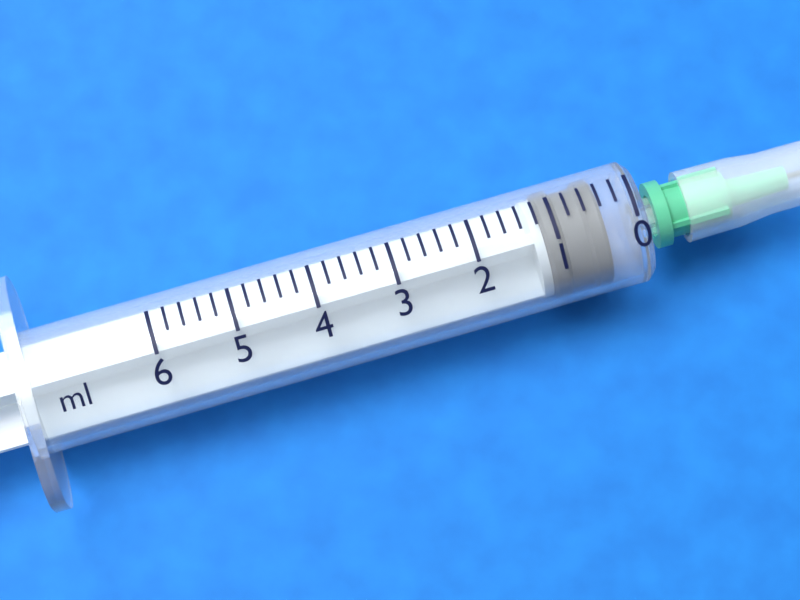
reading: 0.4 ml
